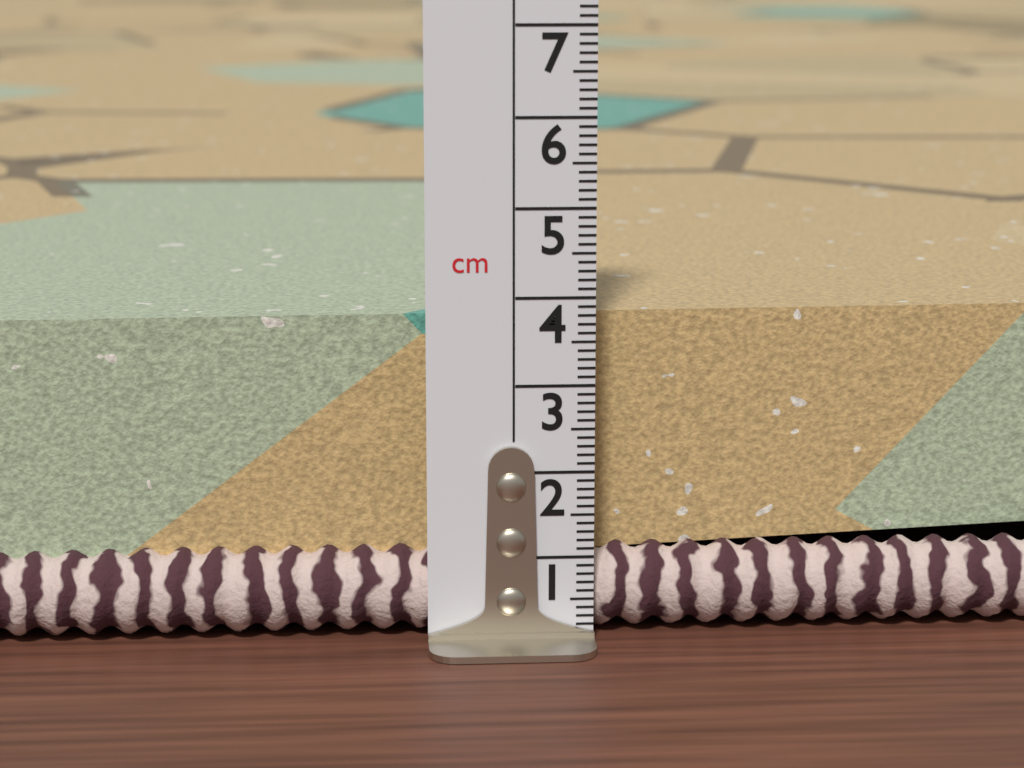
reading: 3.7 cm
